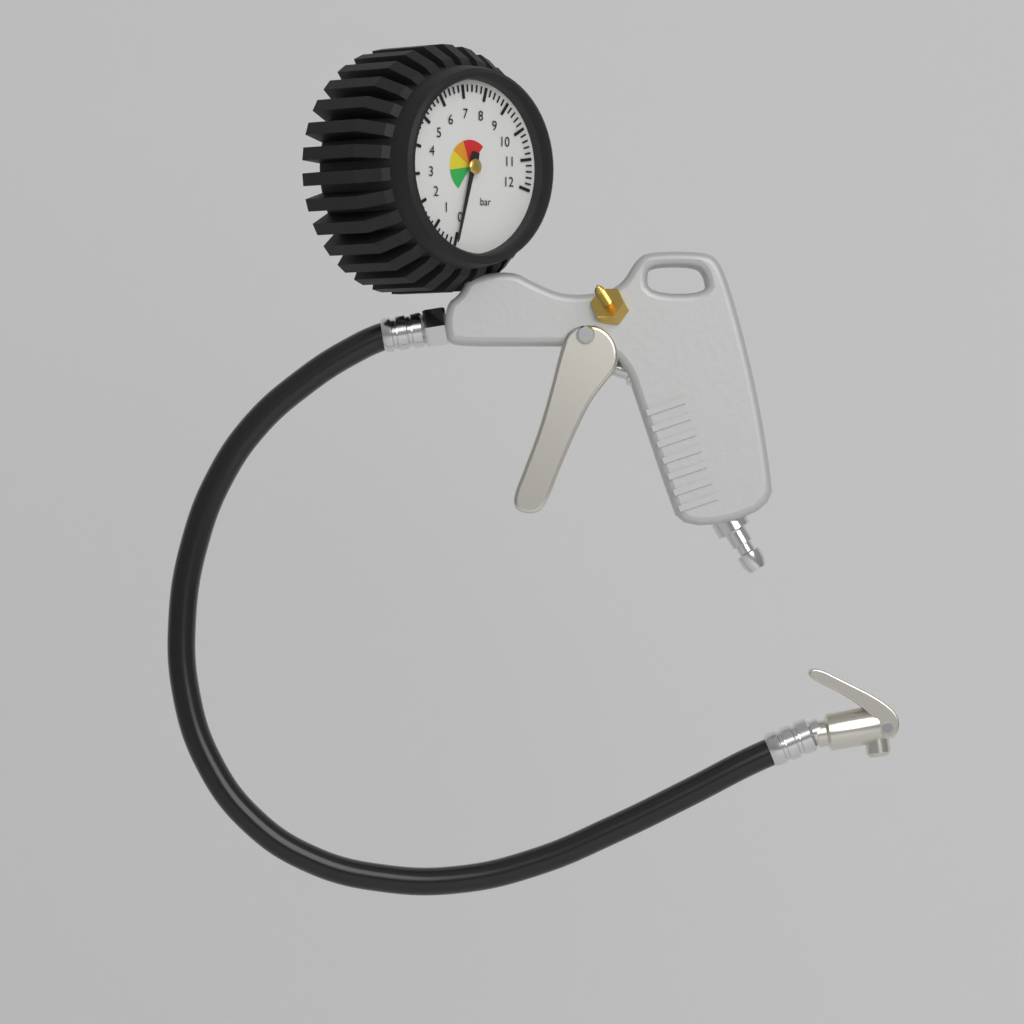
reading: 0.0 bar
